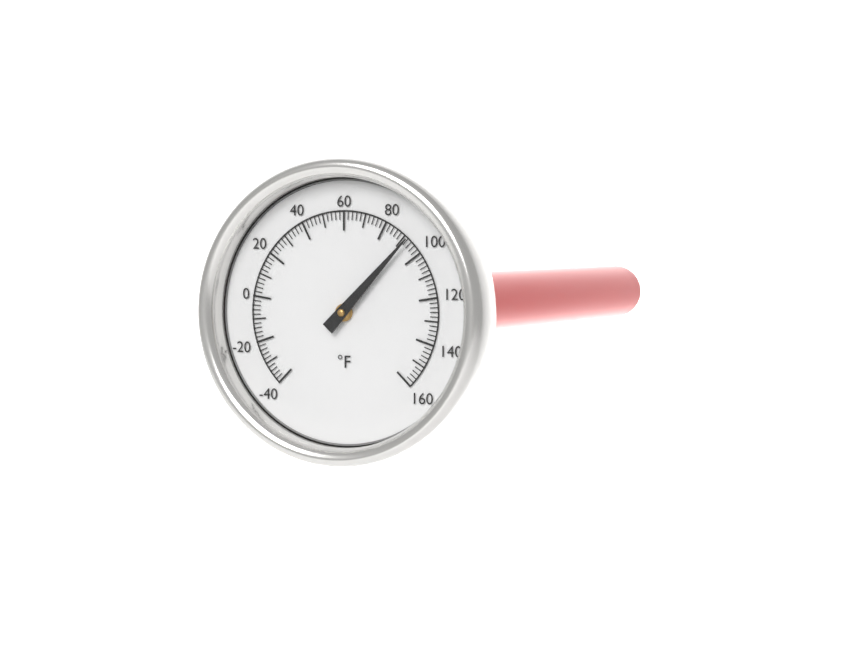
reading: 92 °F
